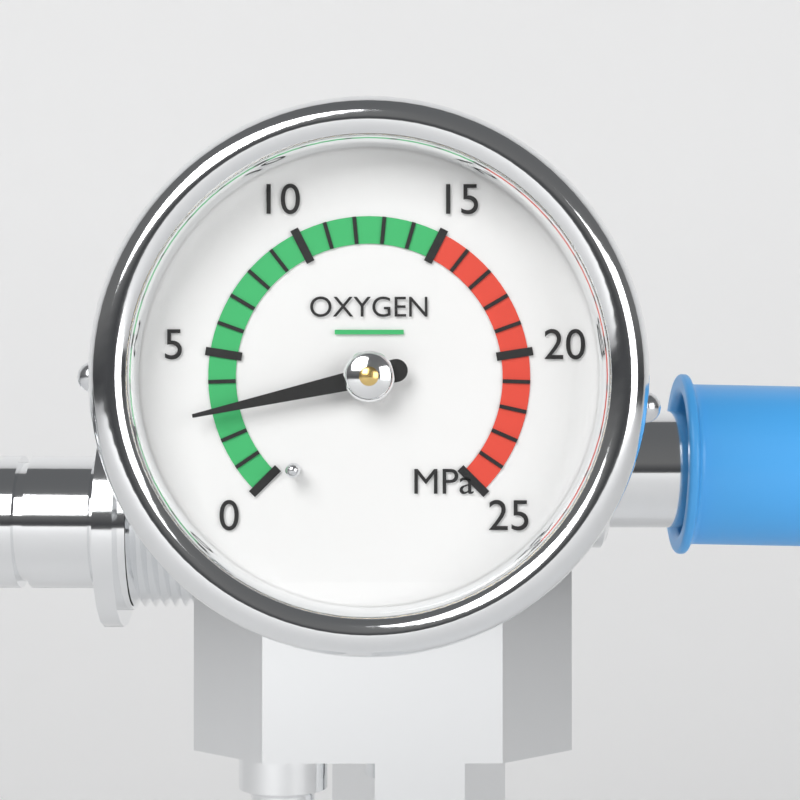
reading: 3 MPa
